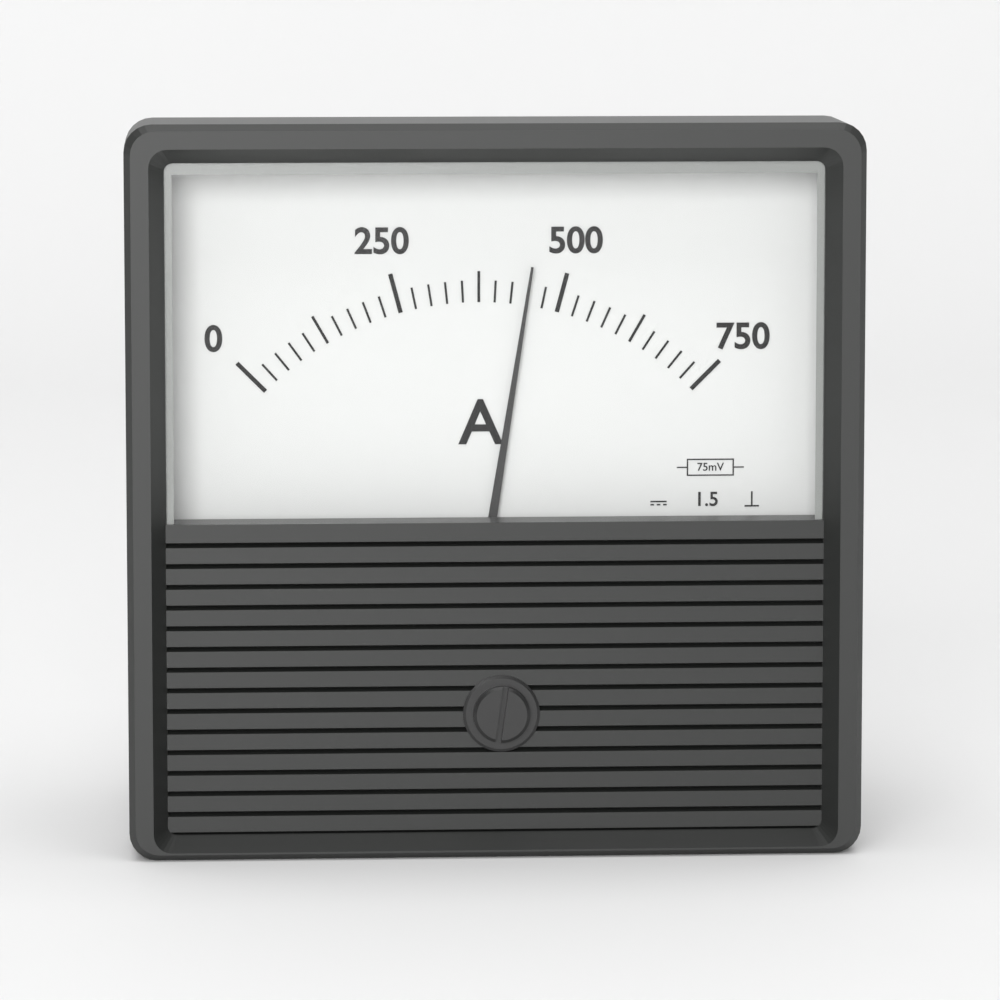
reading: 450 A
